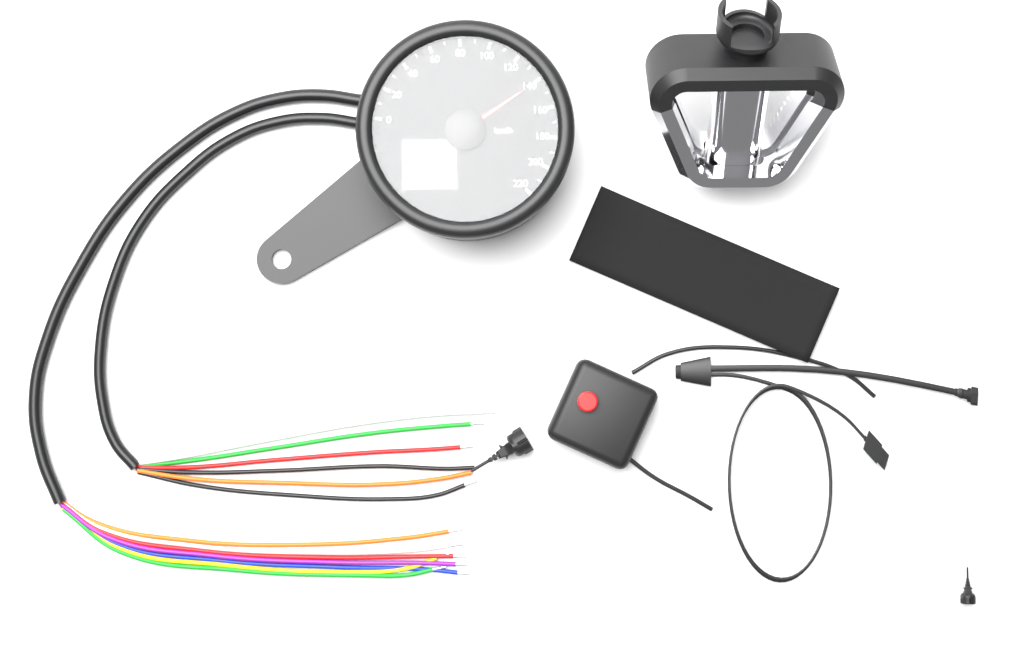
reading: 140 km/h
